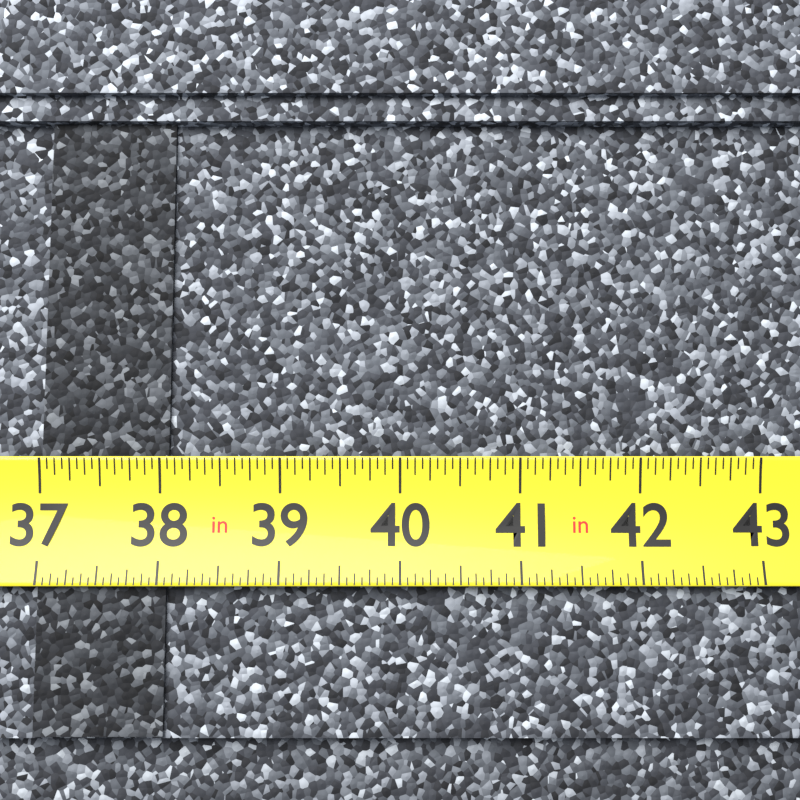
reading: 38.0625 in
